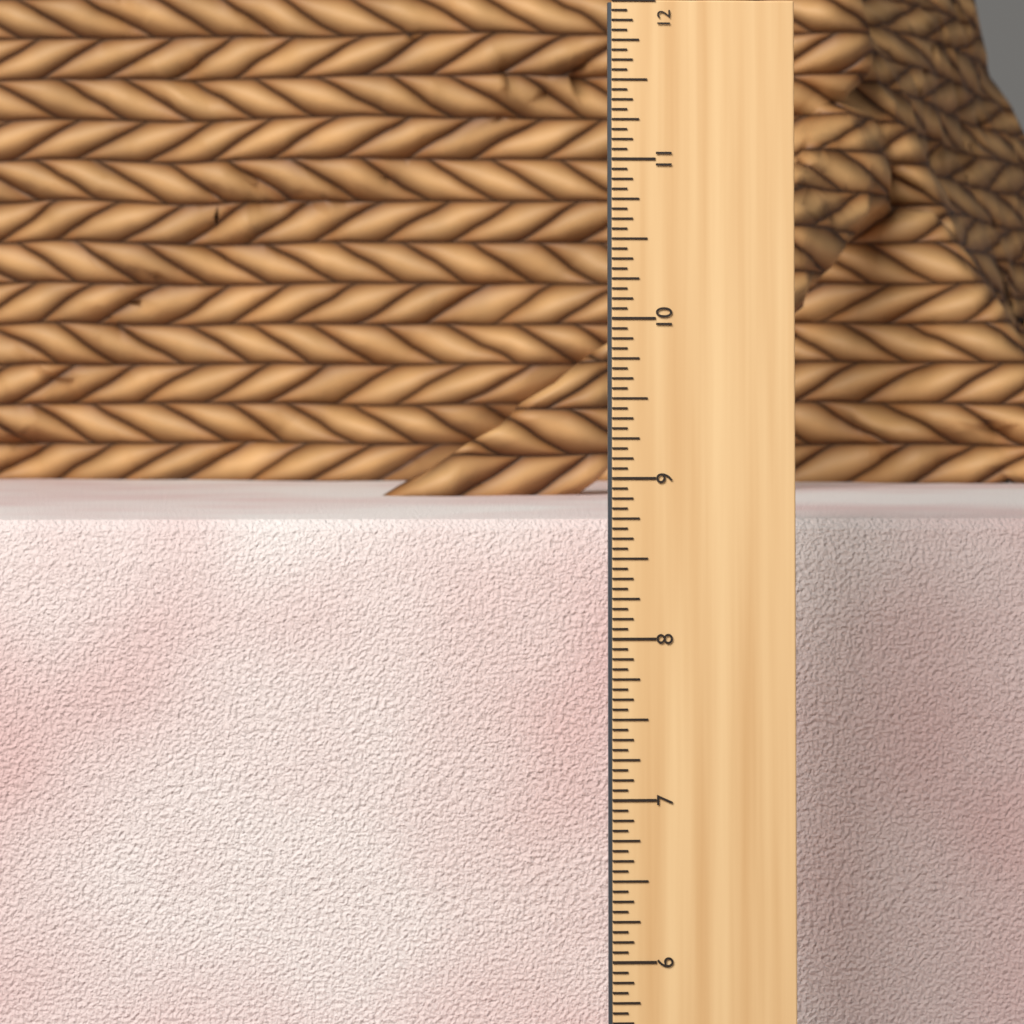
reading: 8.6250 in
